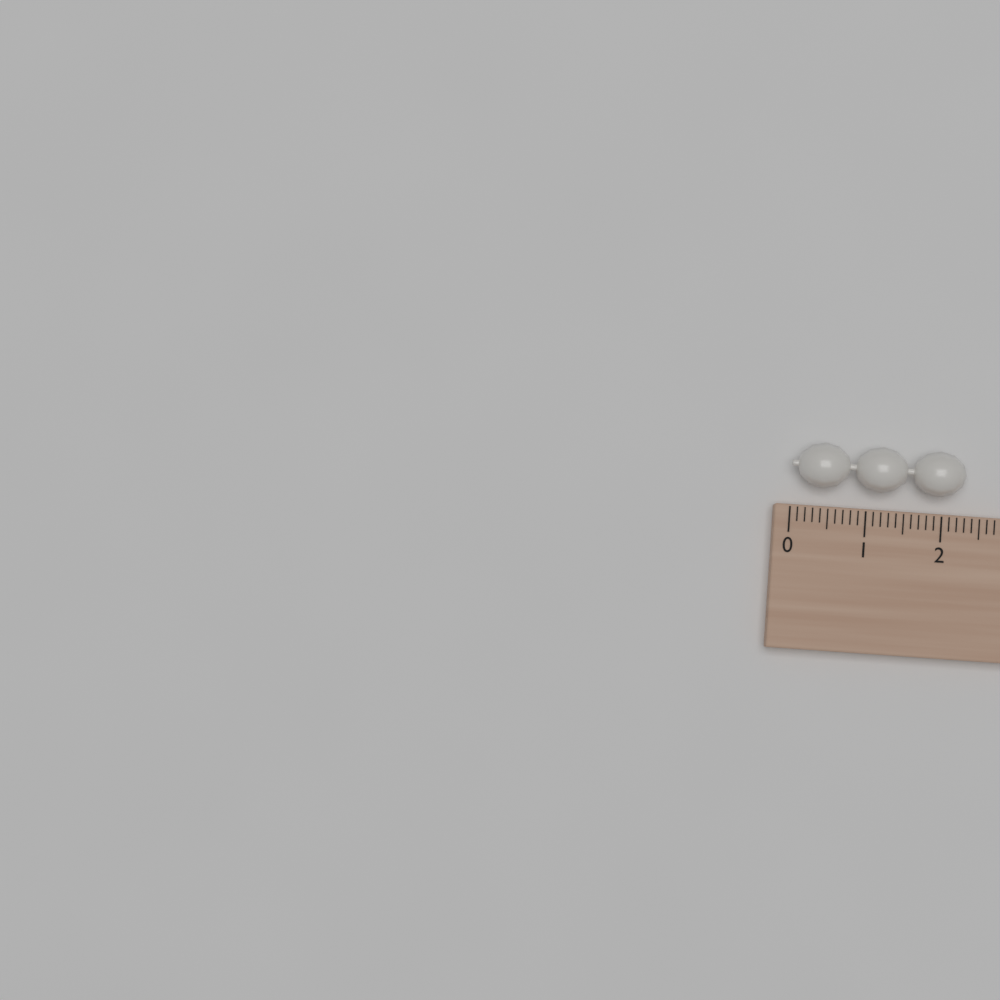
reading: 2.3 (no unit)
